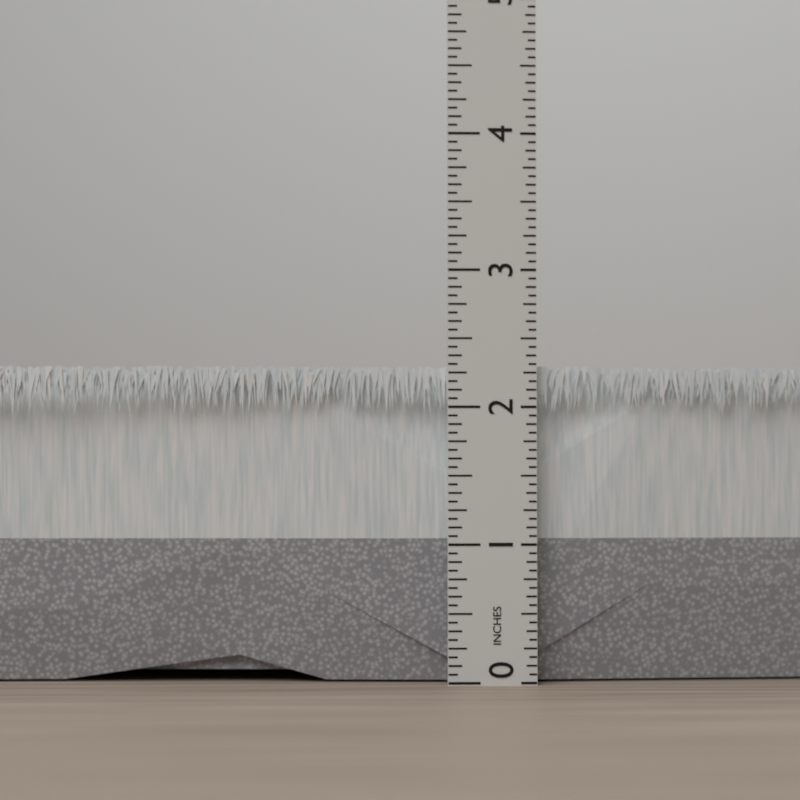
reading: 2.3125 in
